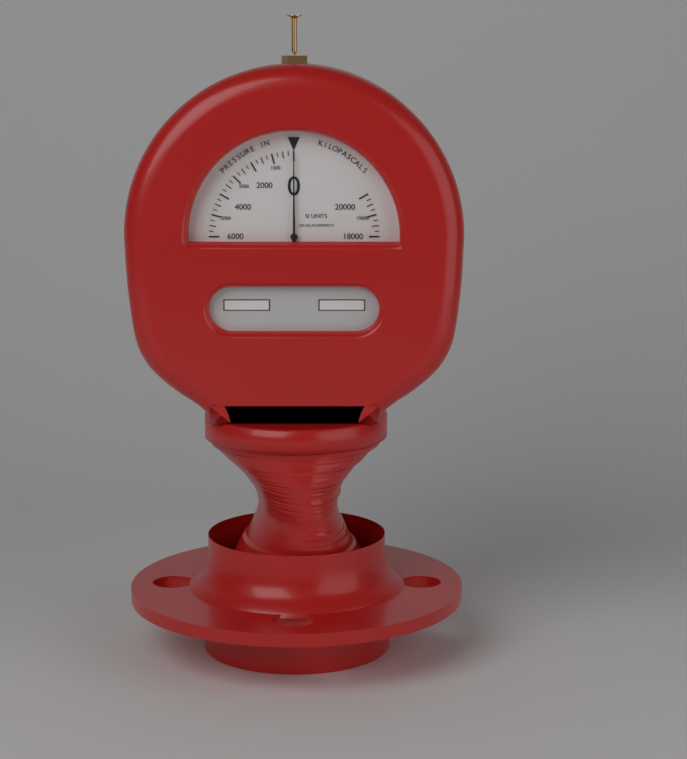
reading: 0 kPa
